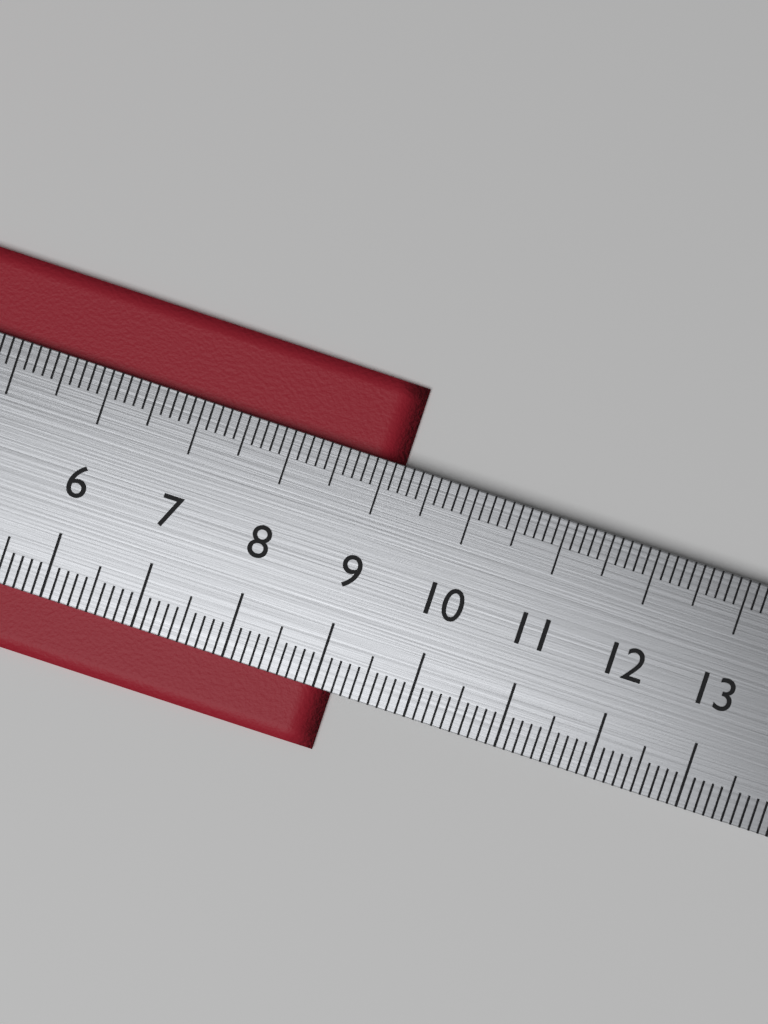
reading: 9.2 cm
